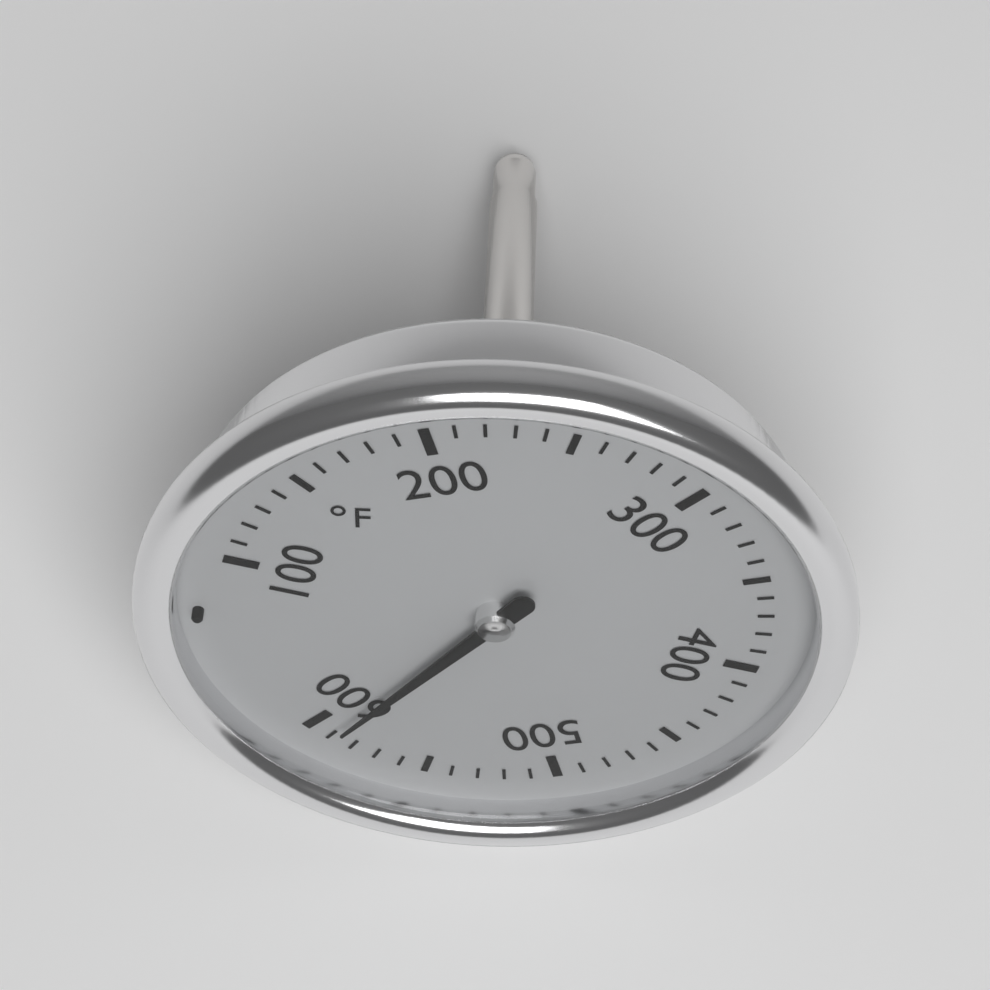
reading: 590 °F
